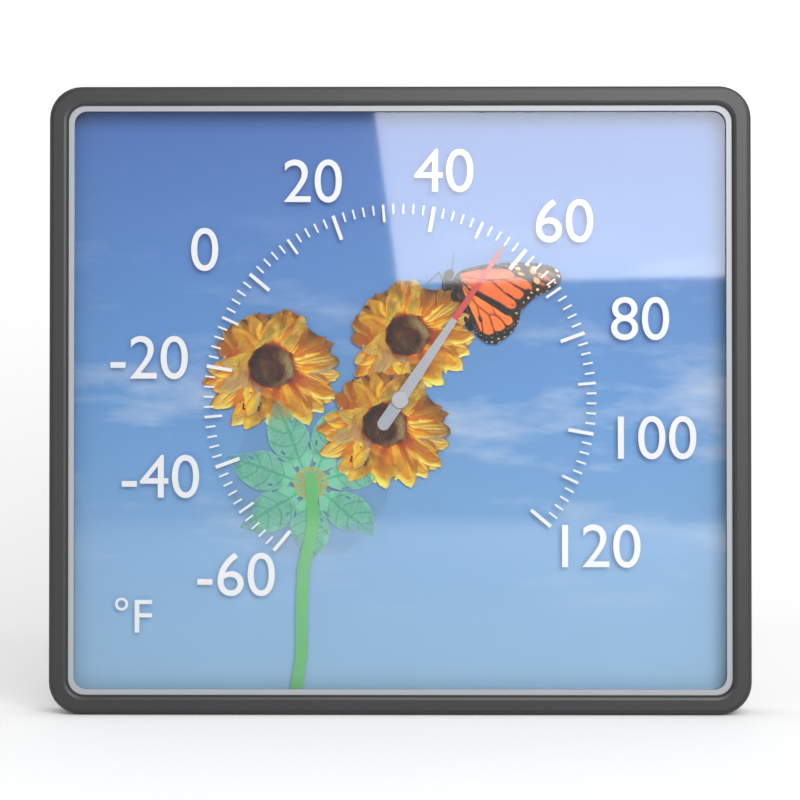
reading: 56 °F
